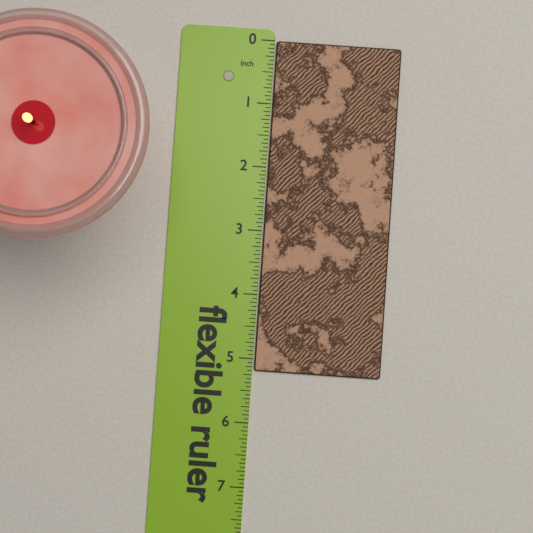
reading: 5.1875 in
